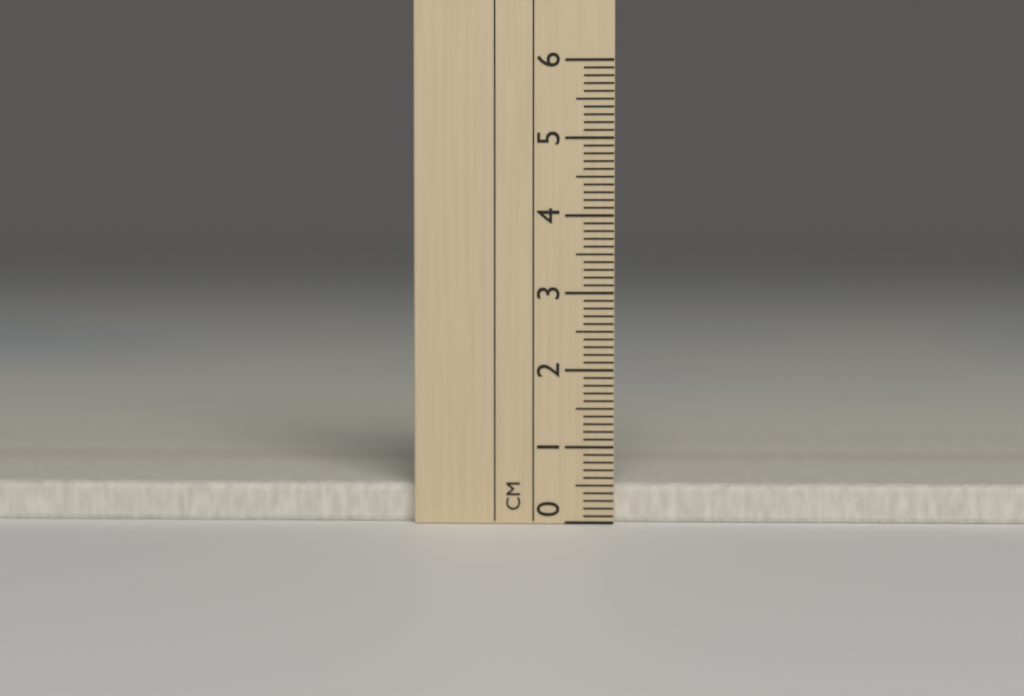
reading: 0.5 cm
